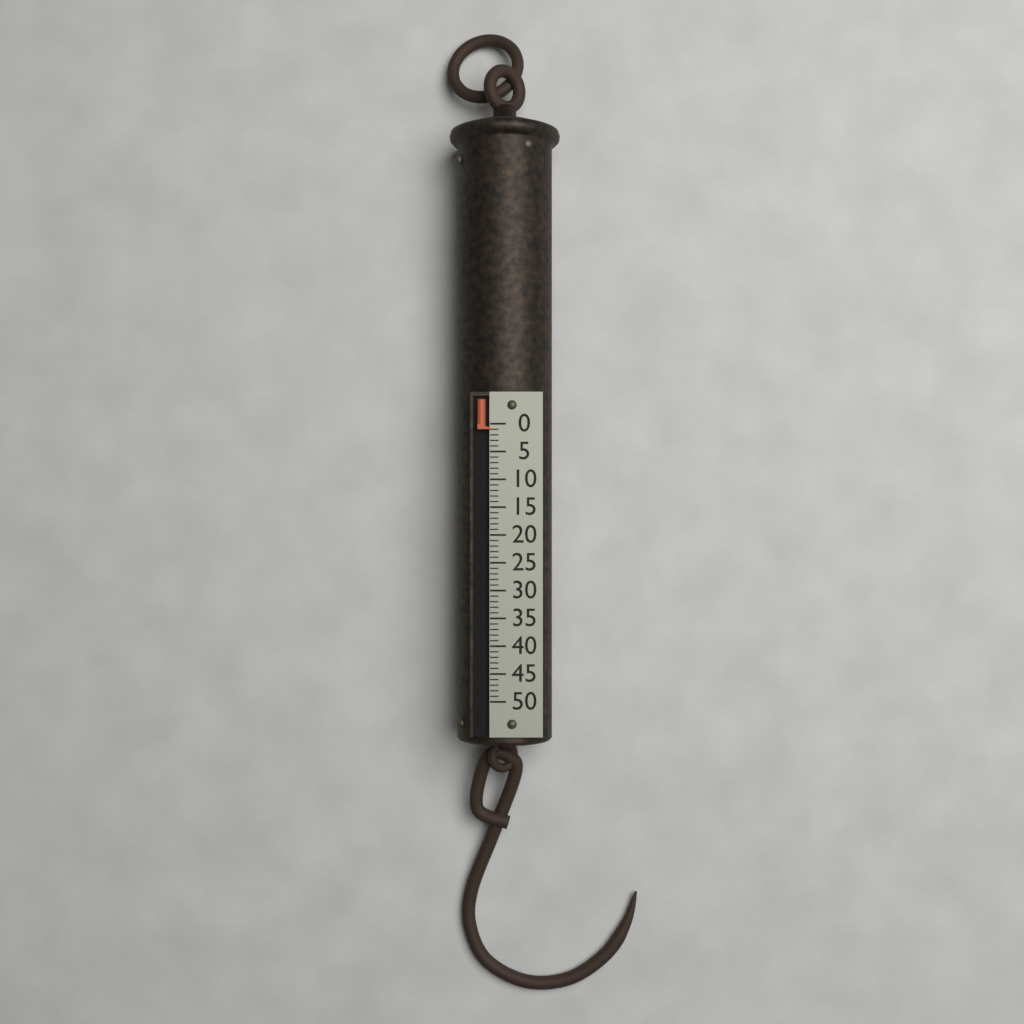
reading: 1 (no unit)
